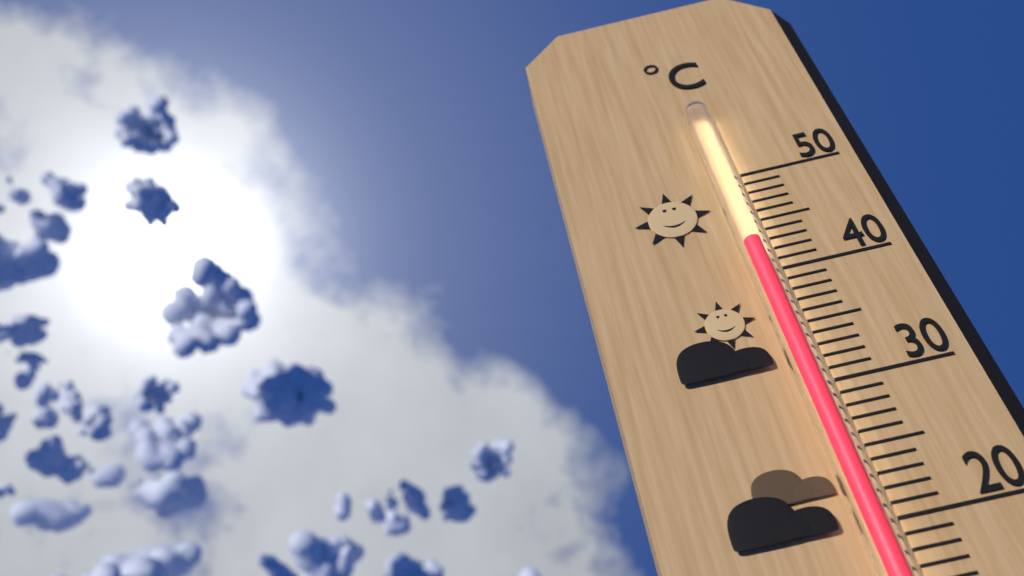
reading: 42 °C
